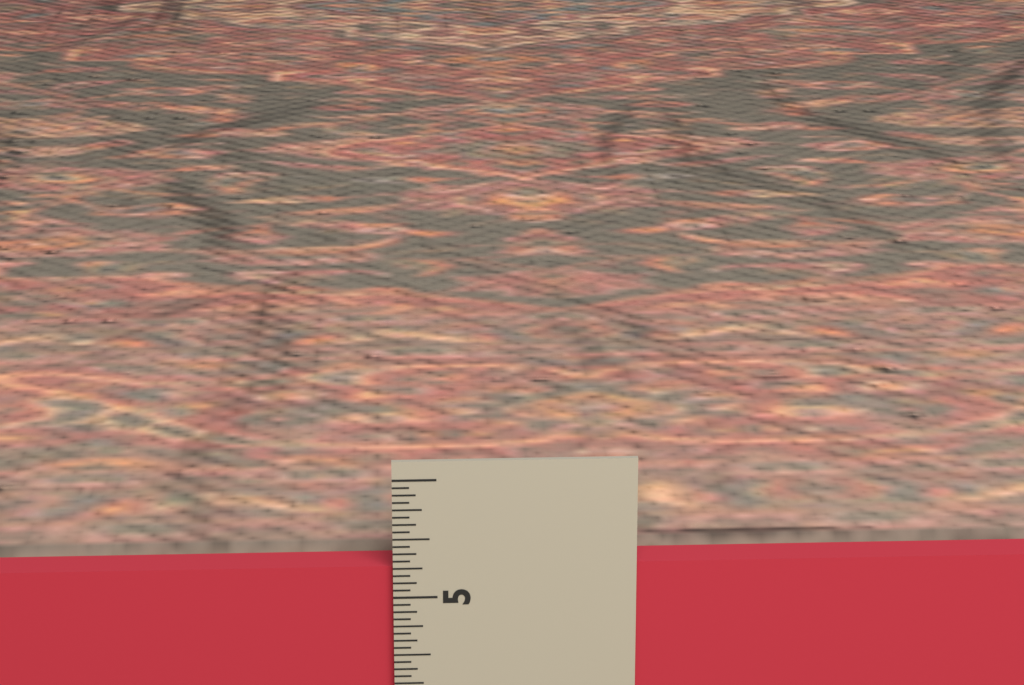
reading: 5.2500 in
